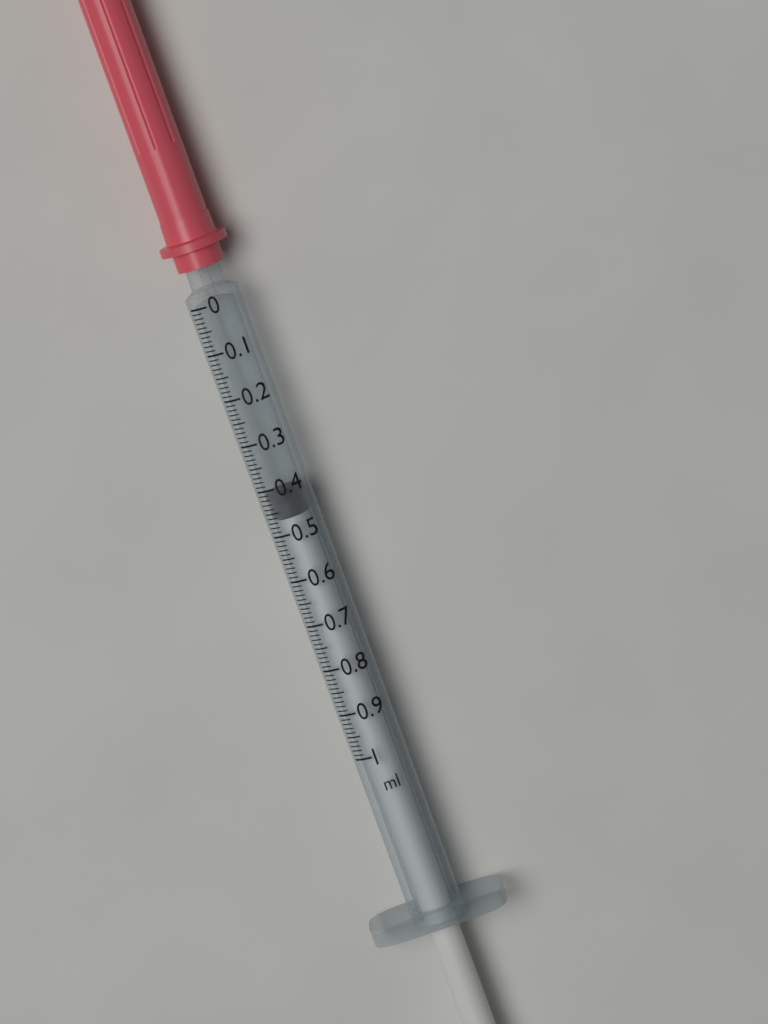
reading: 0.41 ml
